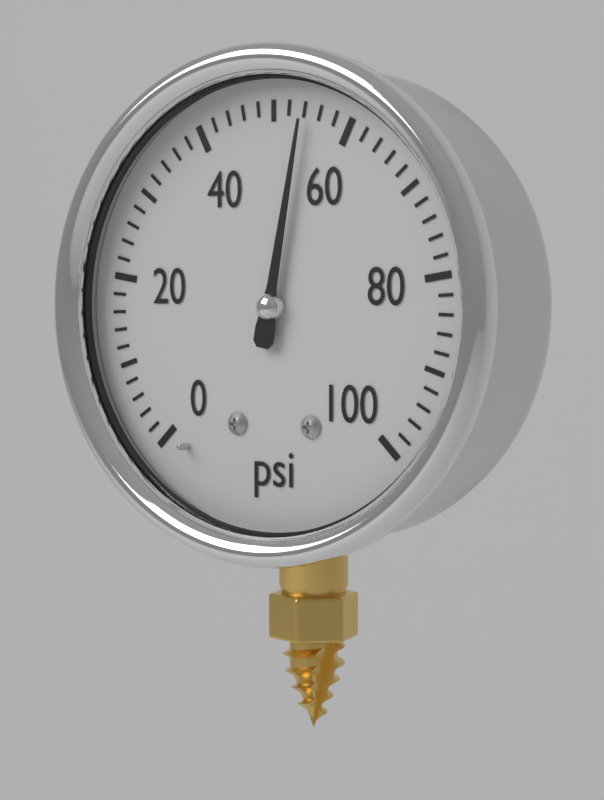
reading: 54 psi
